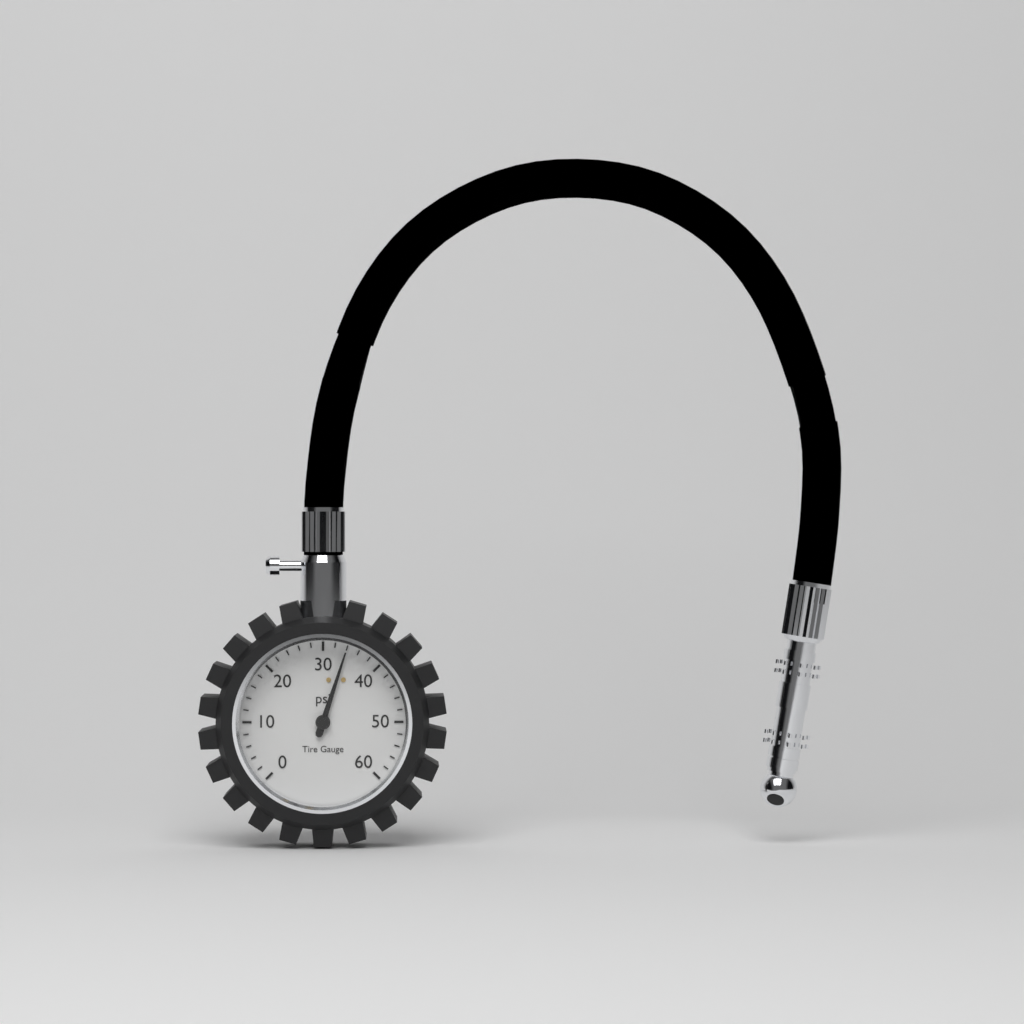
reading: 34 psi
